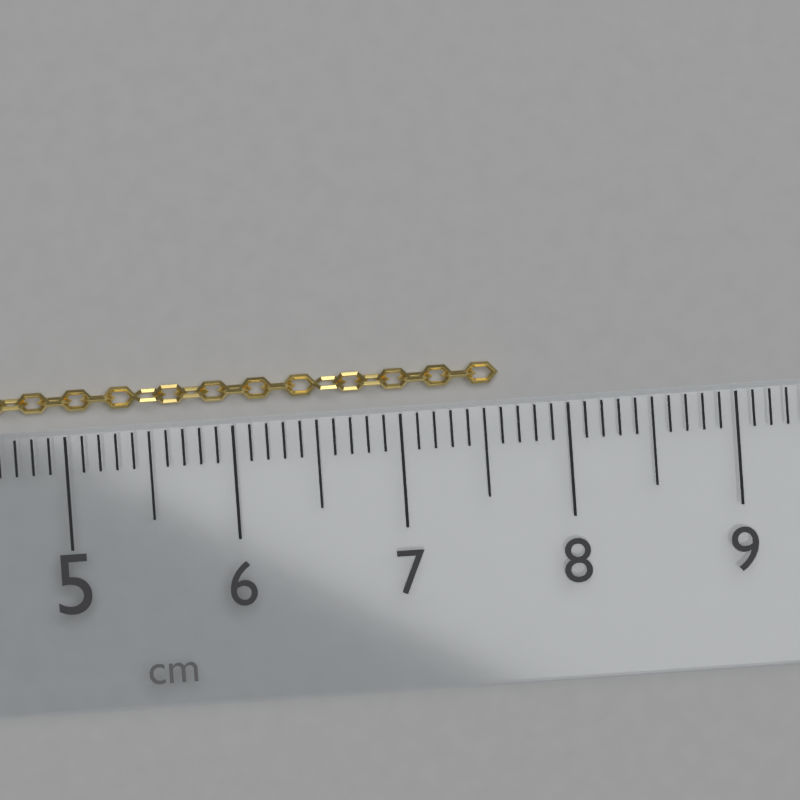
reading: 7.6 cm
